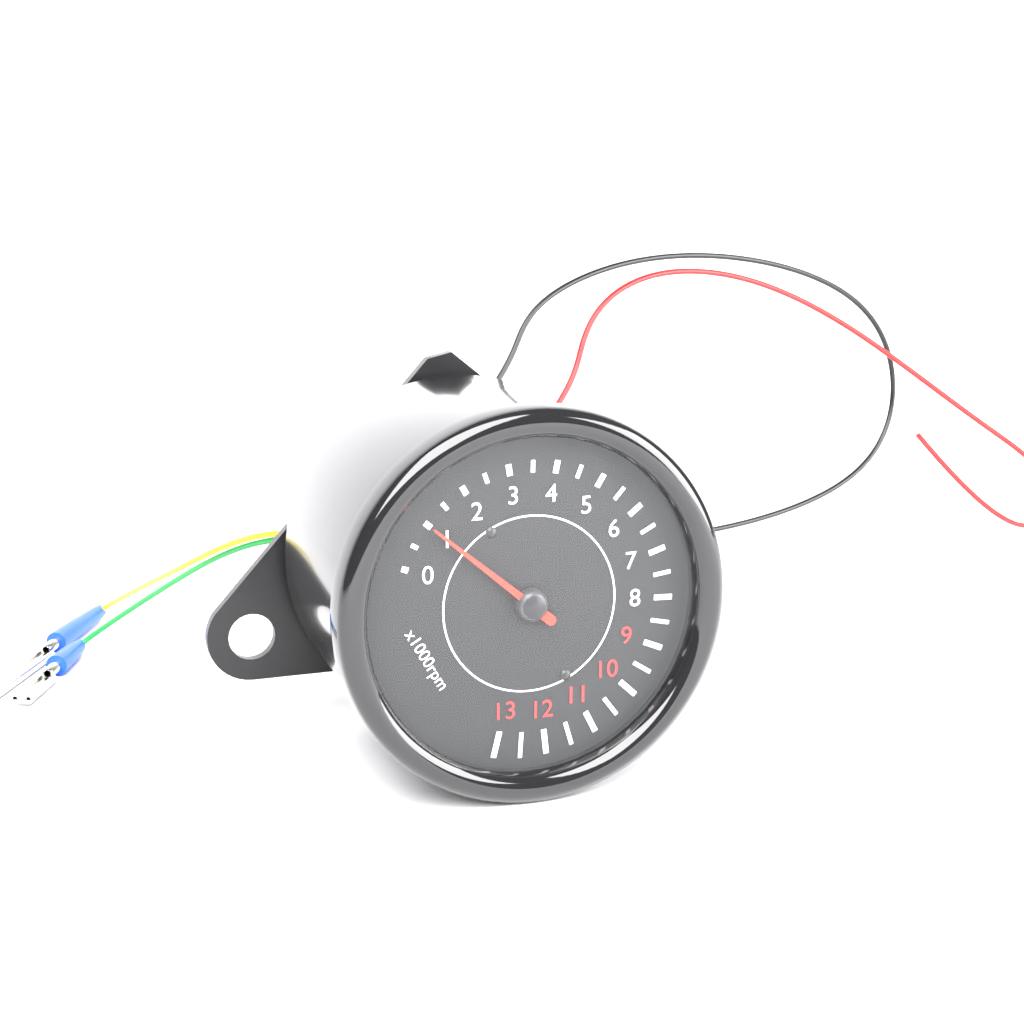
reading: 1.0 x1000rpm
